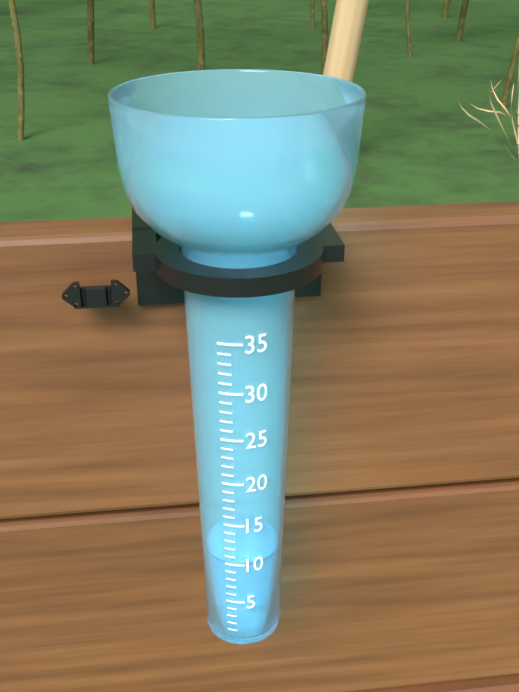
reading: 10 (no unit)
